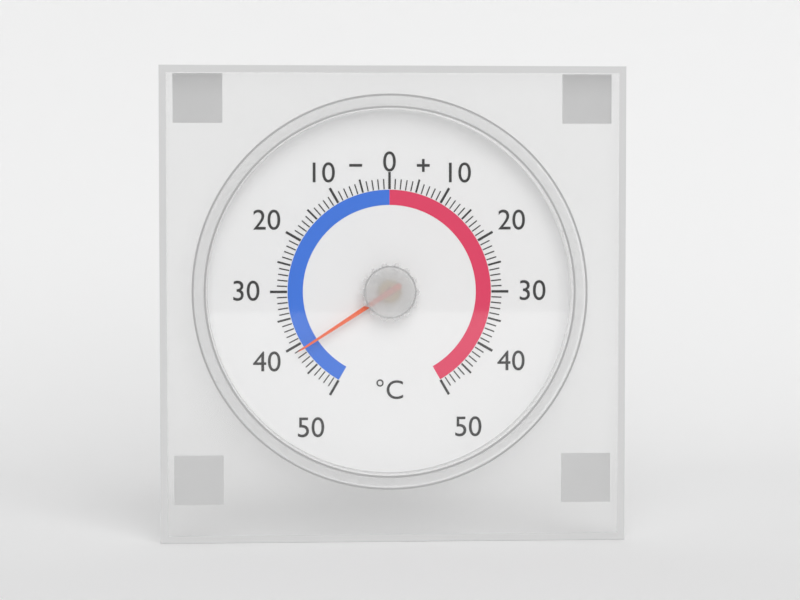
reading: -41 °C
